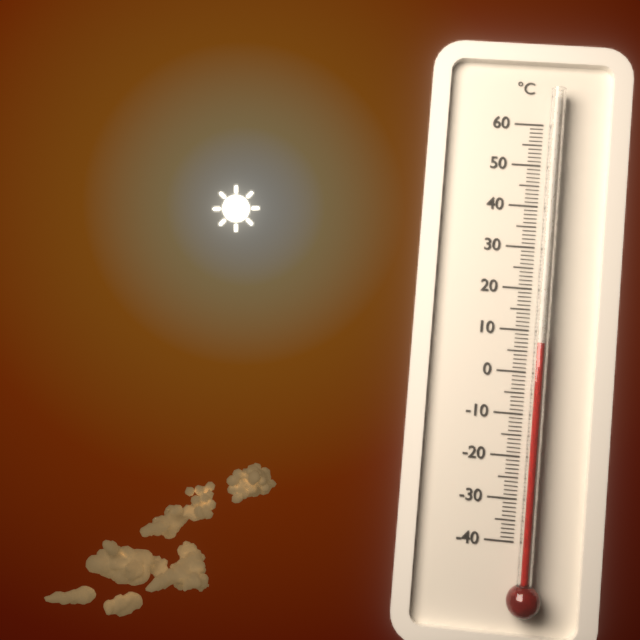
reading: 7 °C
